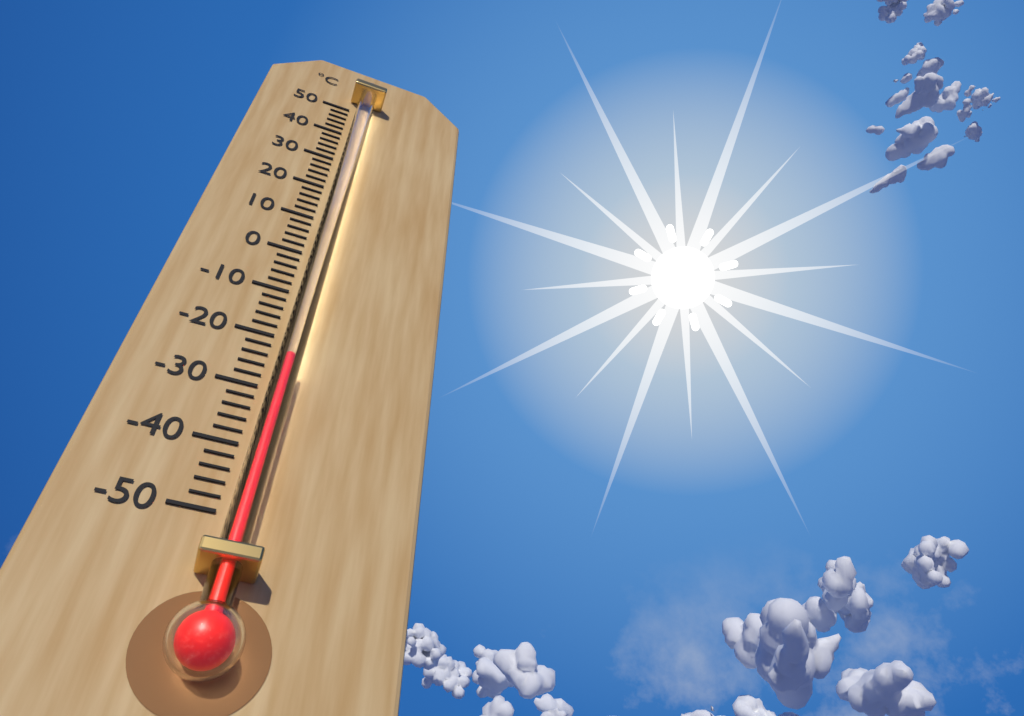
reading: -26 °C
